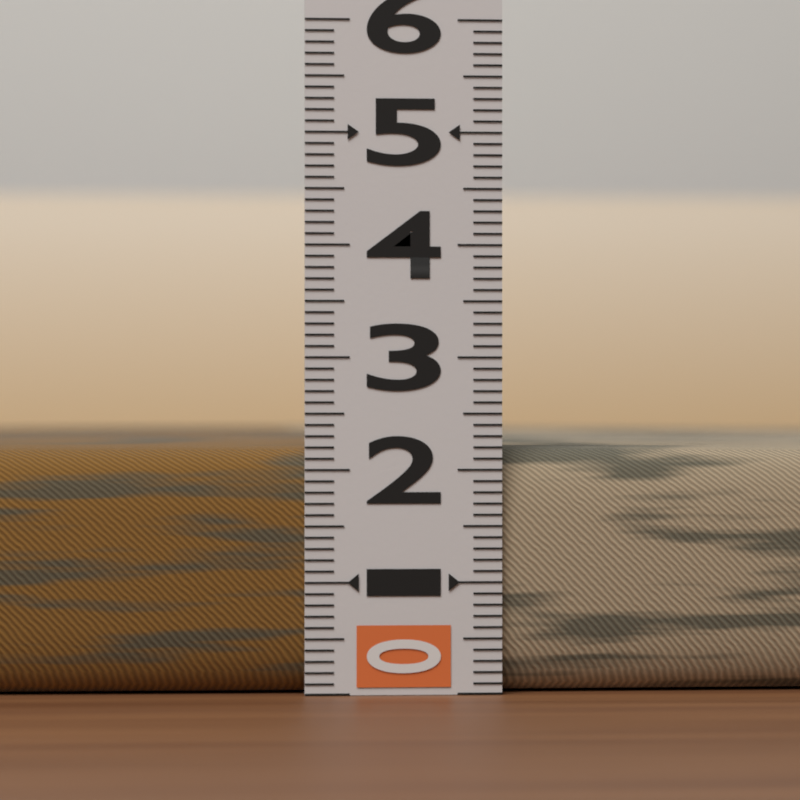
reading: 2.2 (no unit)
